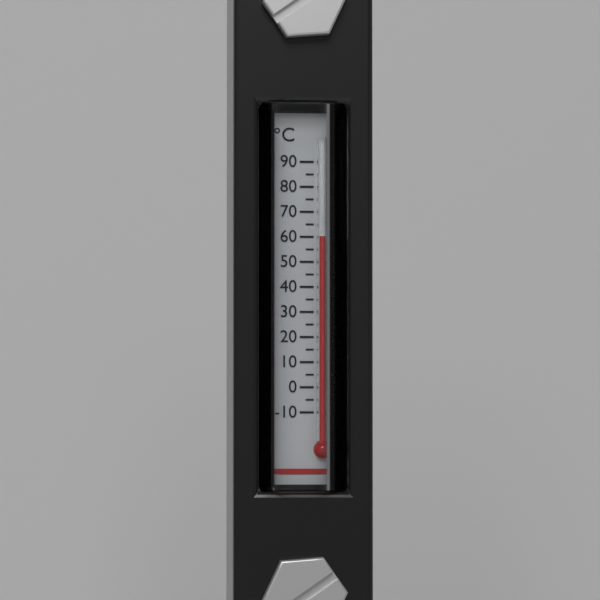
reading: 60 °C
